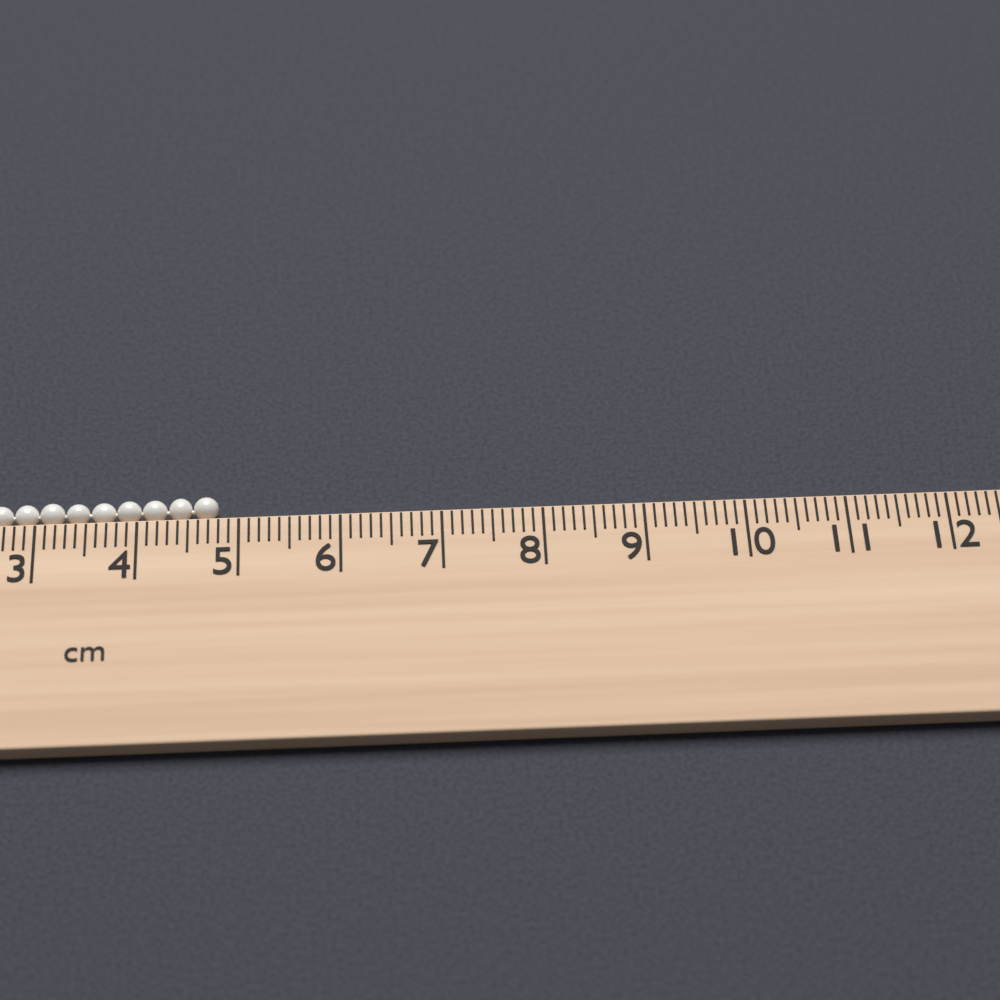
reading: 4.8 cm
